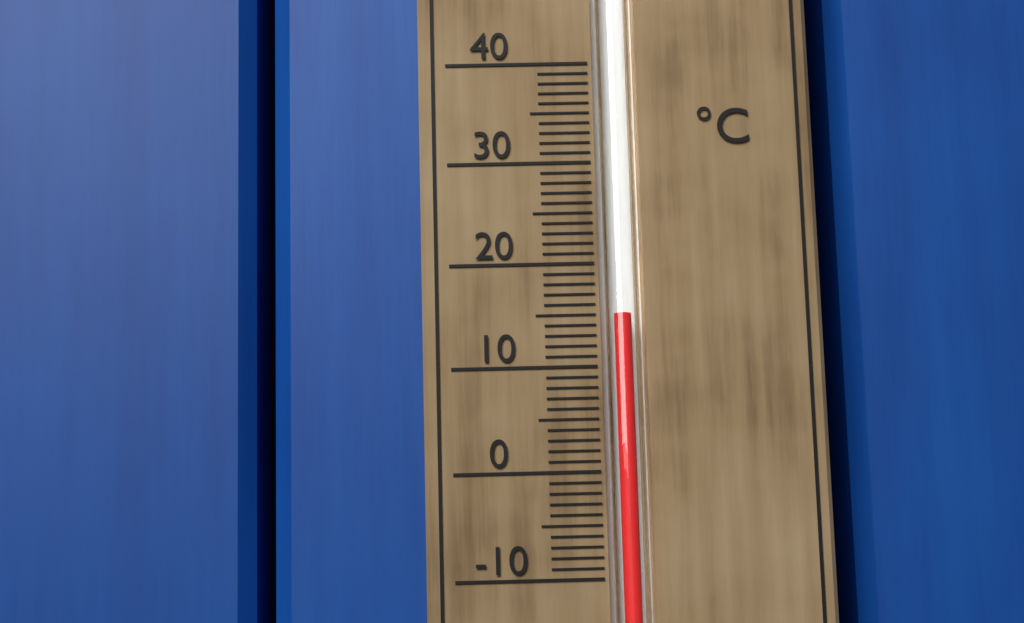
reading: 15 °C
